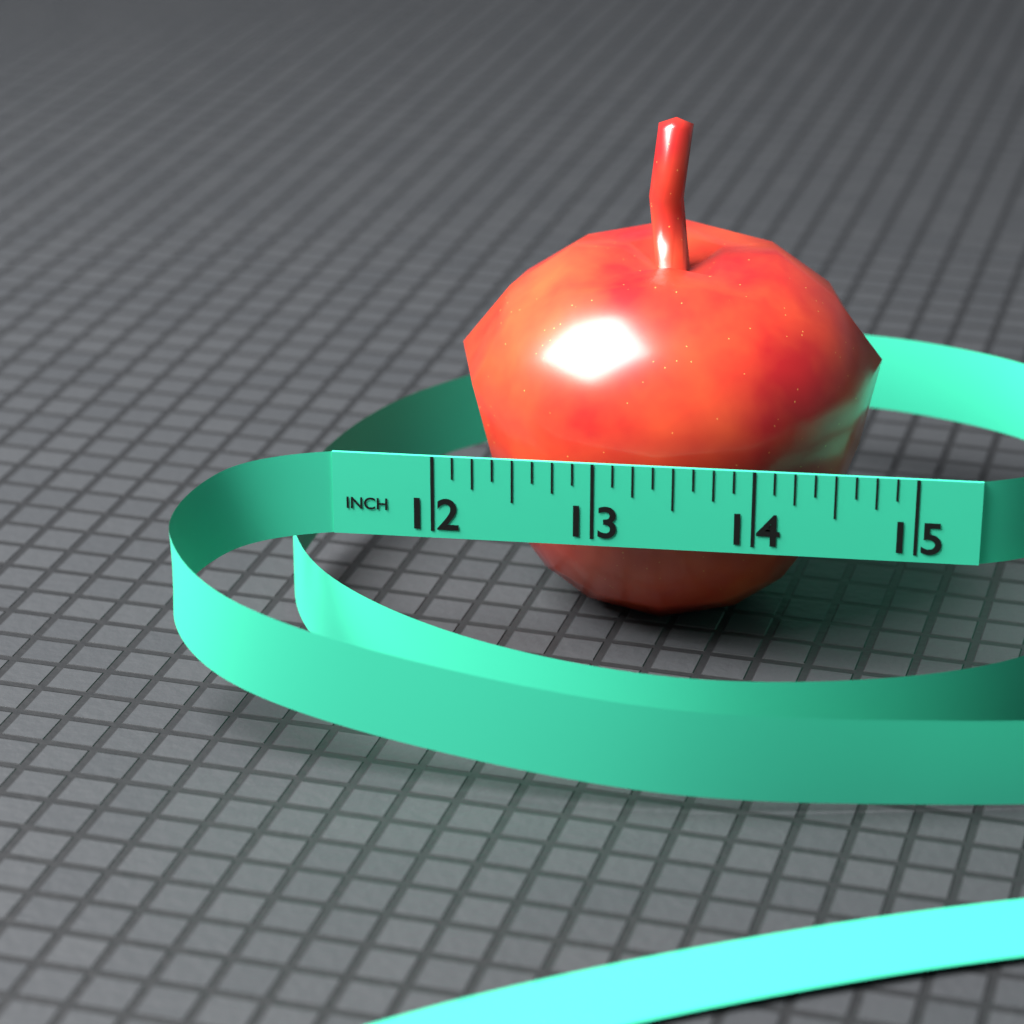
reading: 14.750 in
